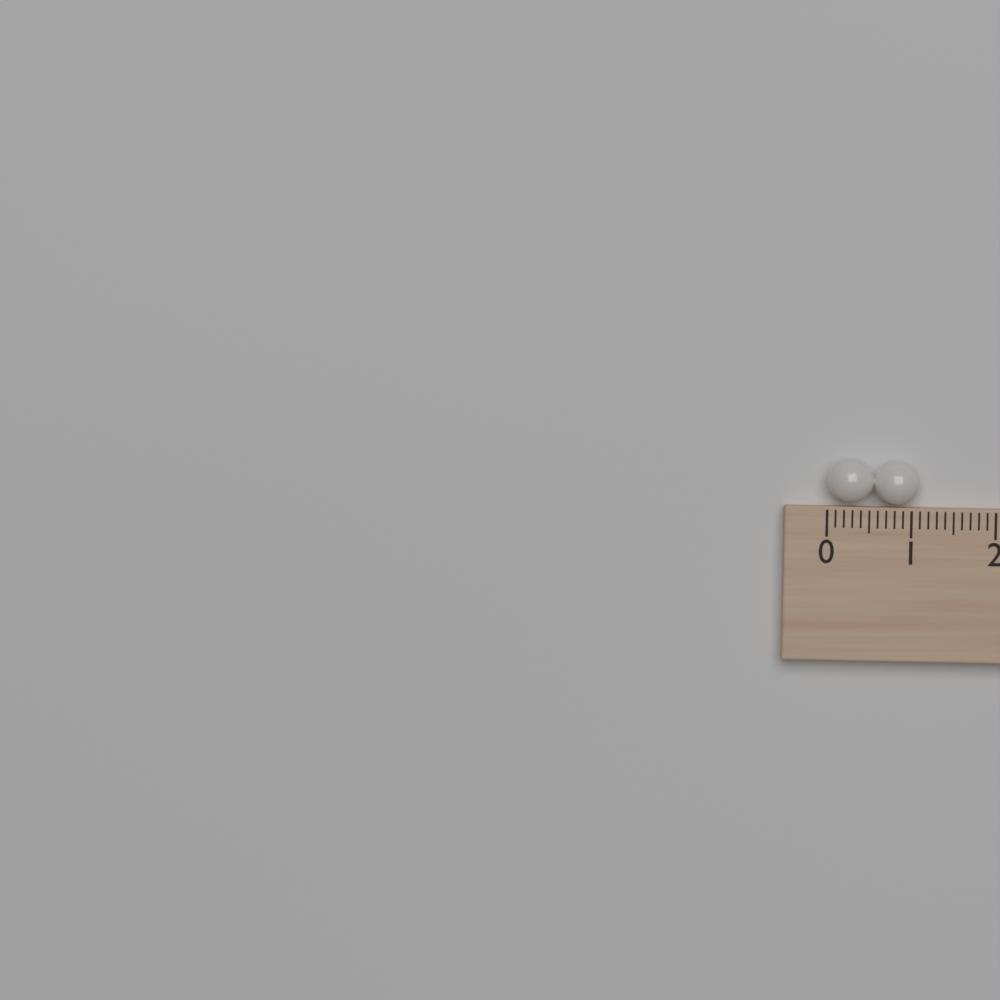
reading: 1.1 (no unit)
